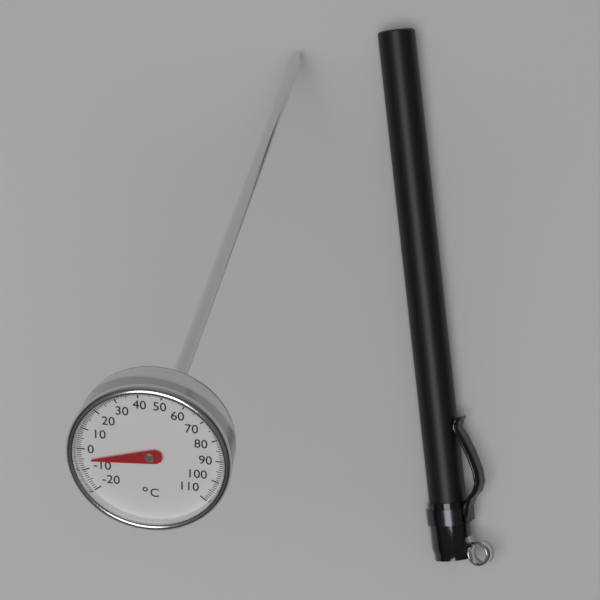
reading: -5 °C
